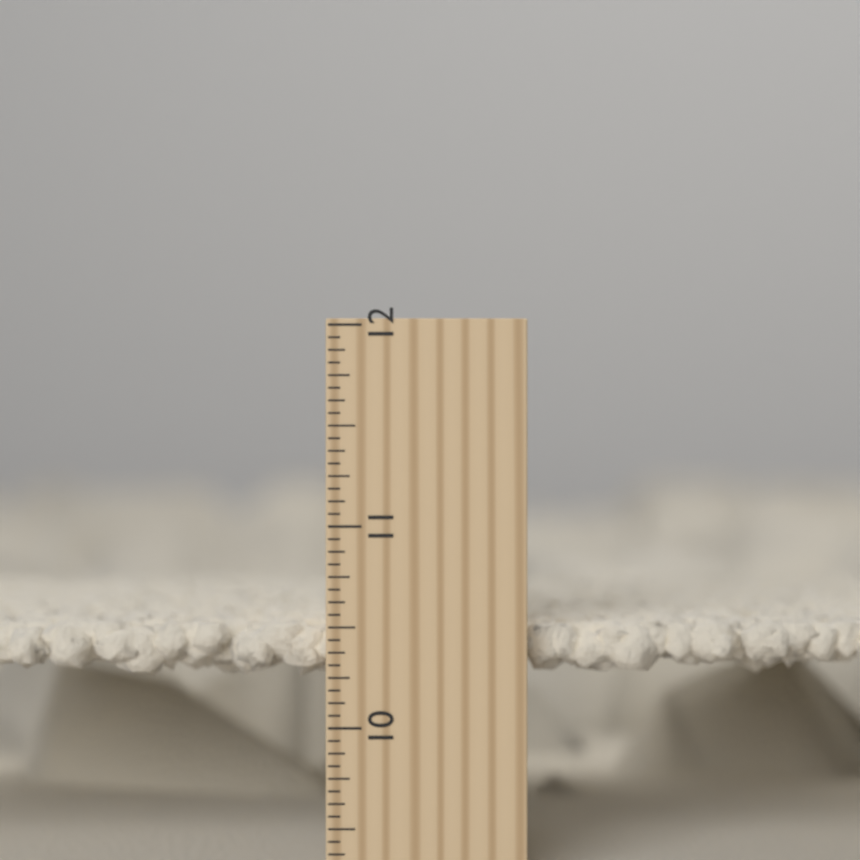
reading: 10.5000 inch
